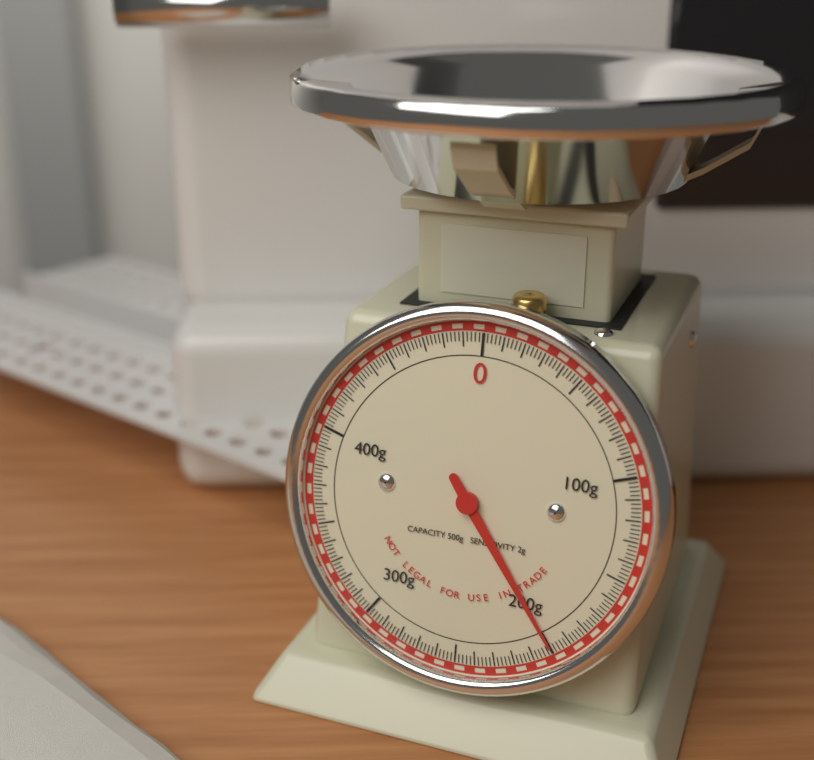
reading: 200 g
